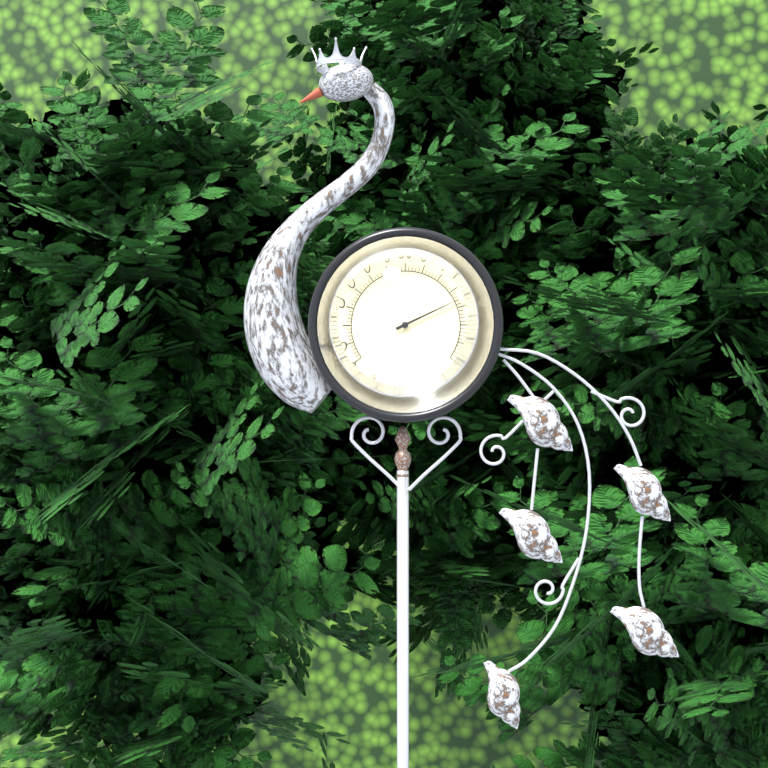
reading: 86 °F
